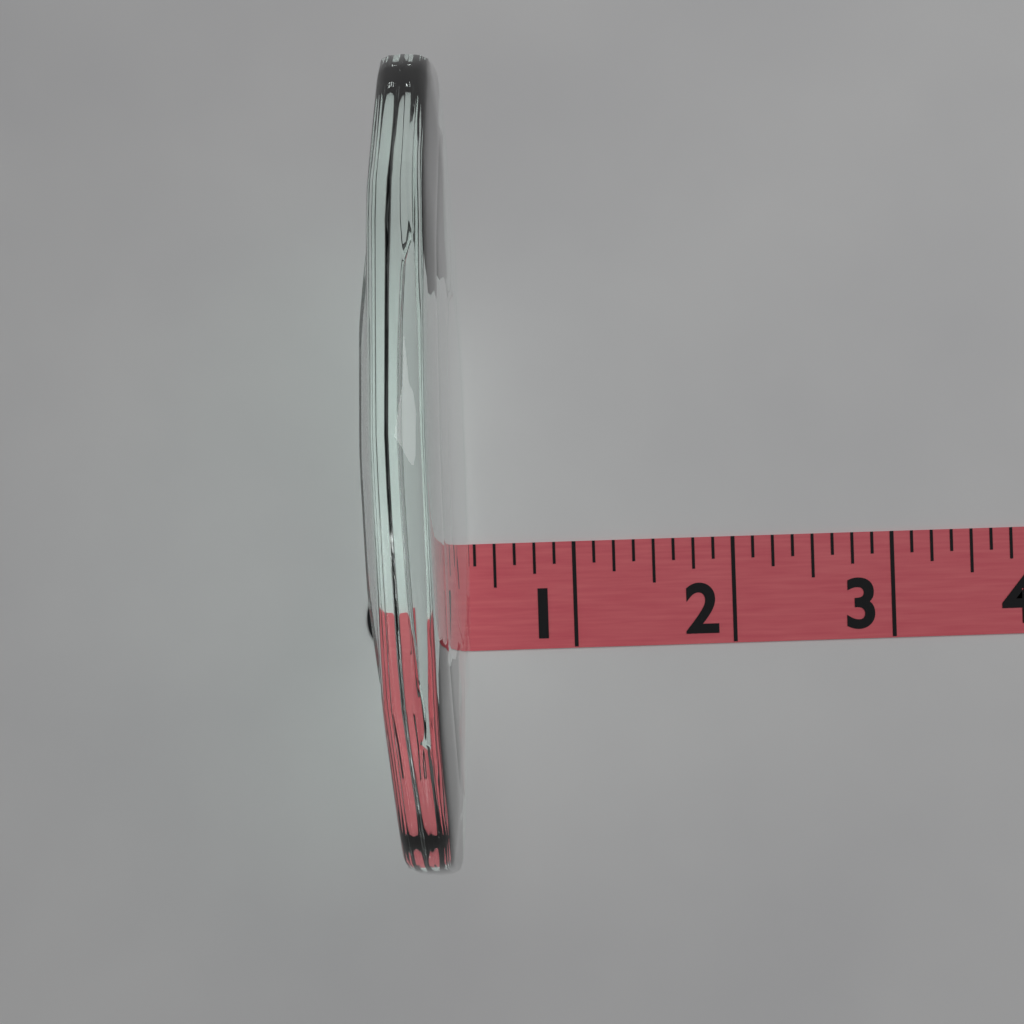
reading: 0.375 (no unit)
